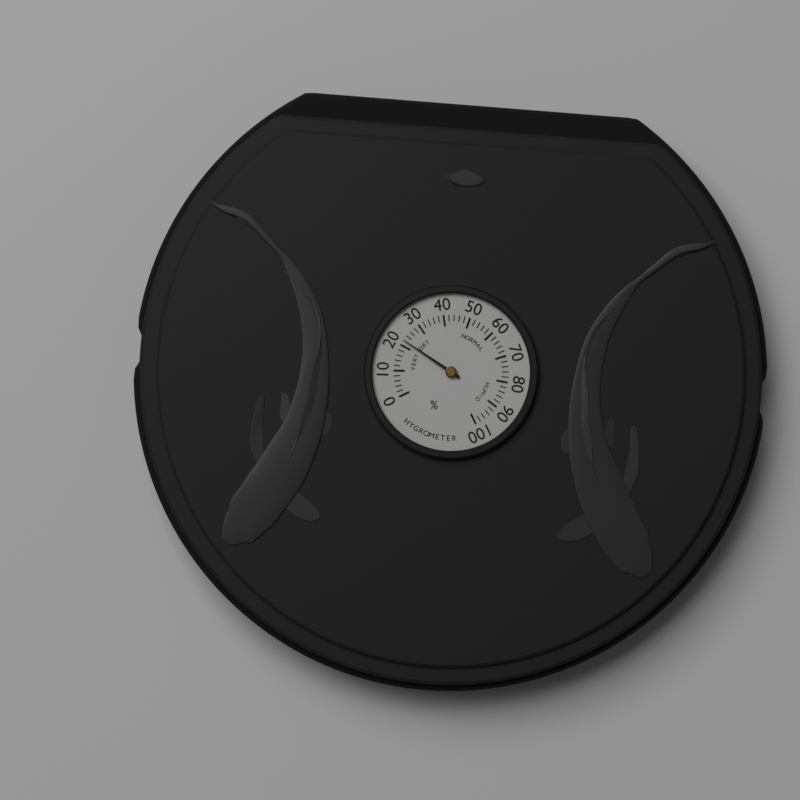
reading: 22 %
